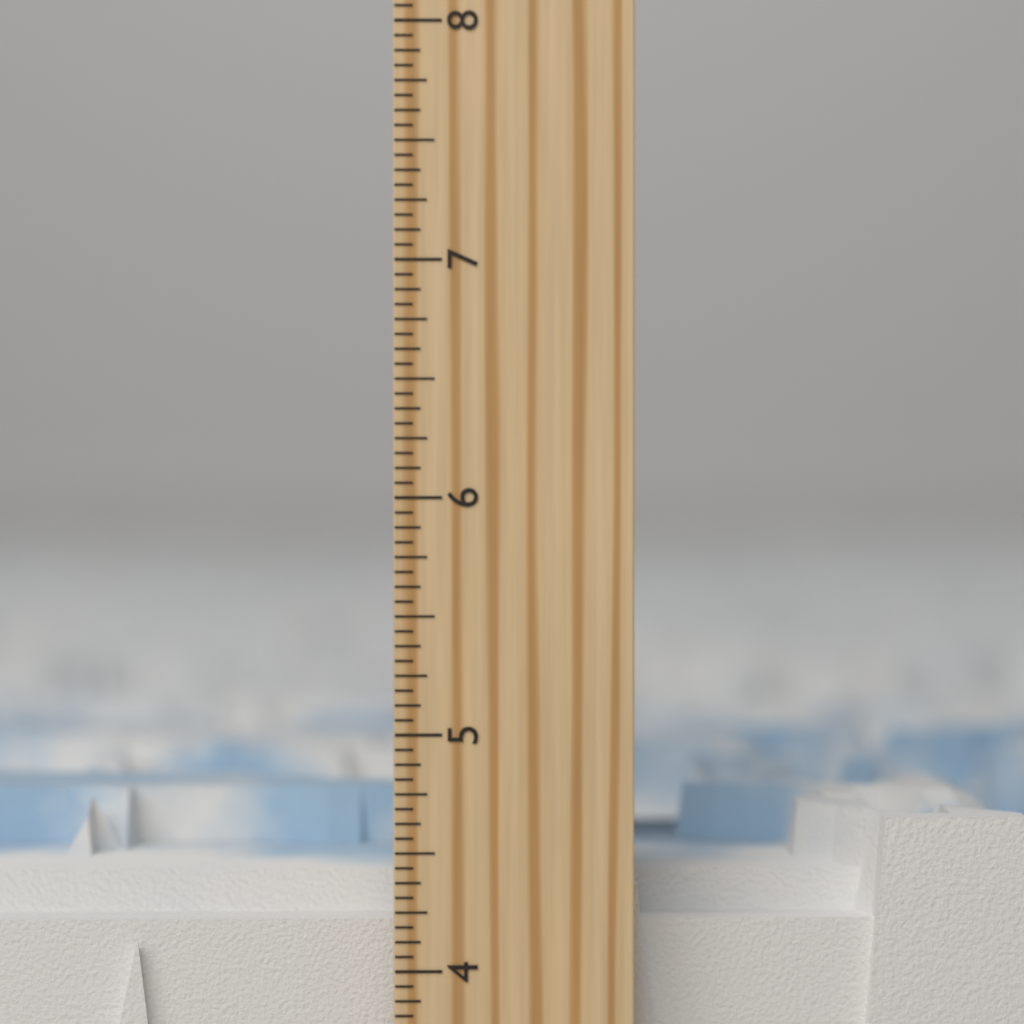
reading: 4.6250 inch
